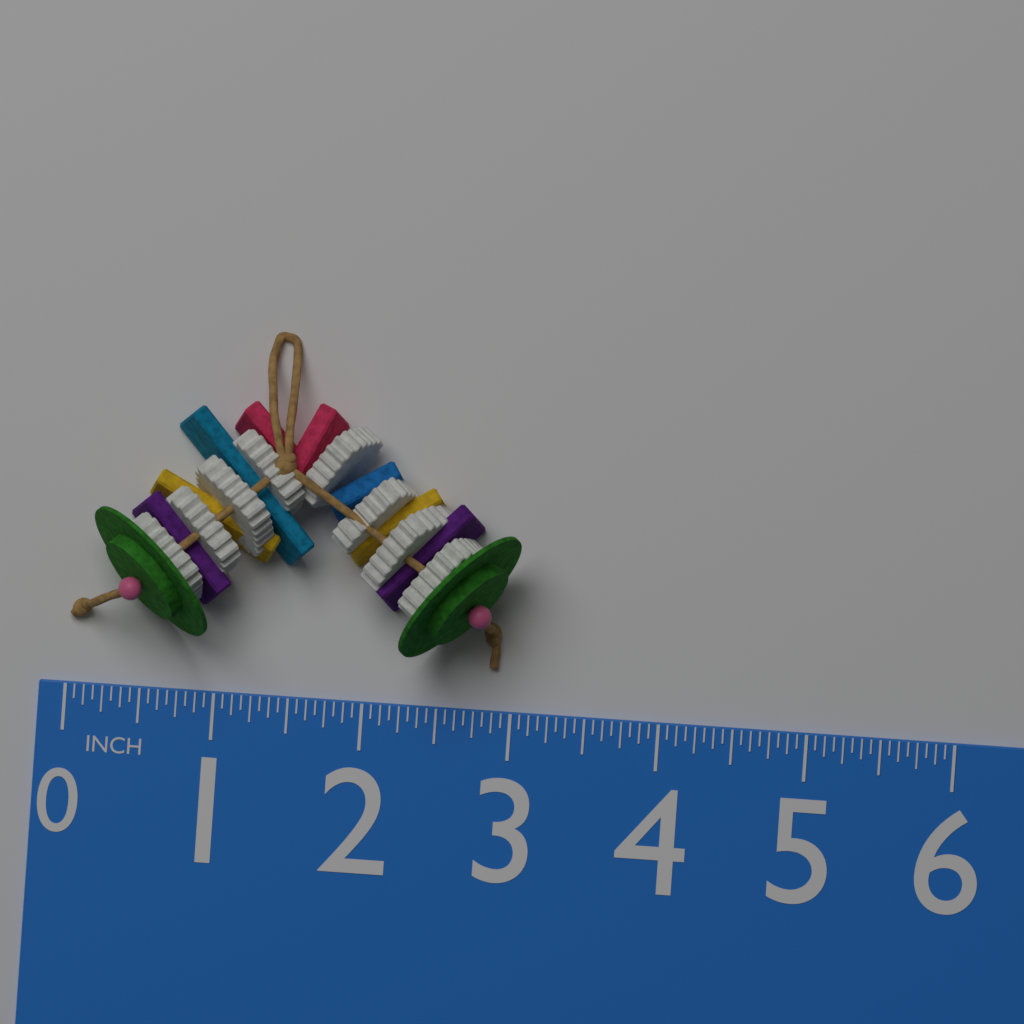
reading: 3.0000 in
